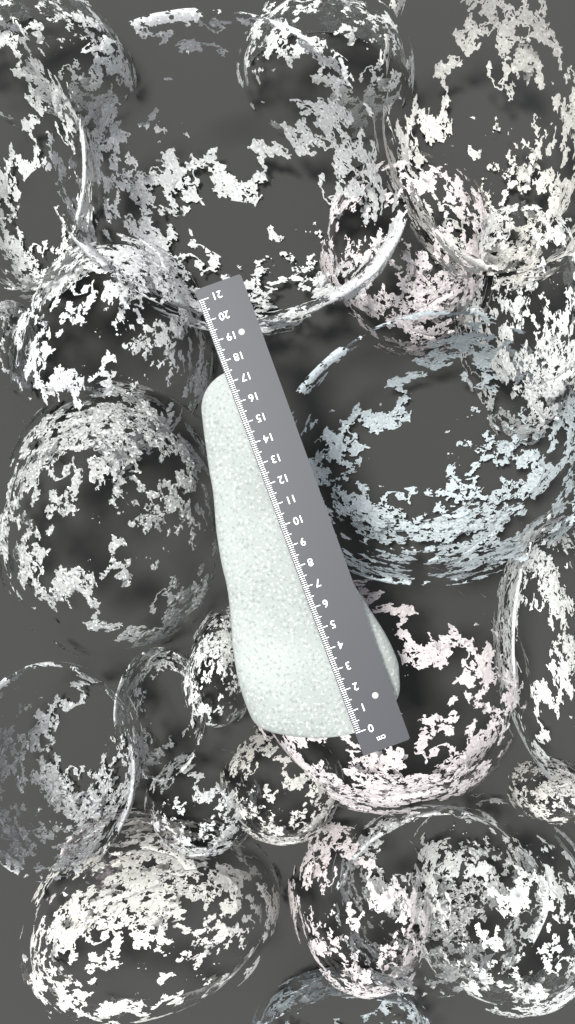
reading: 17.5 cm
